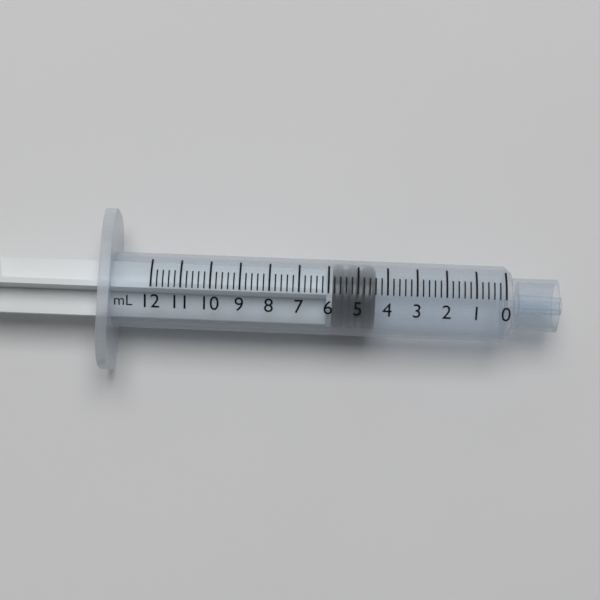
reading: 4.4 mL
